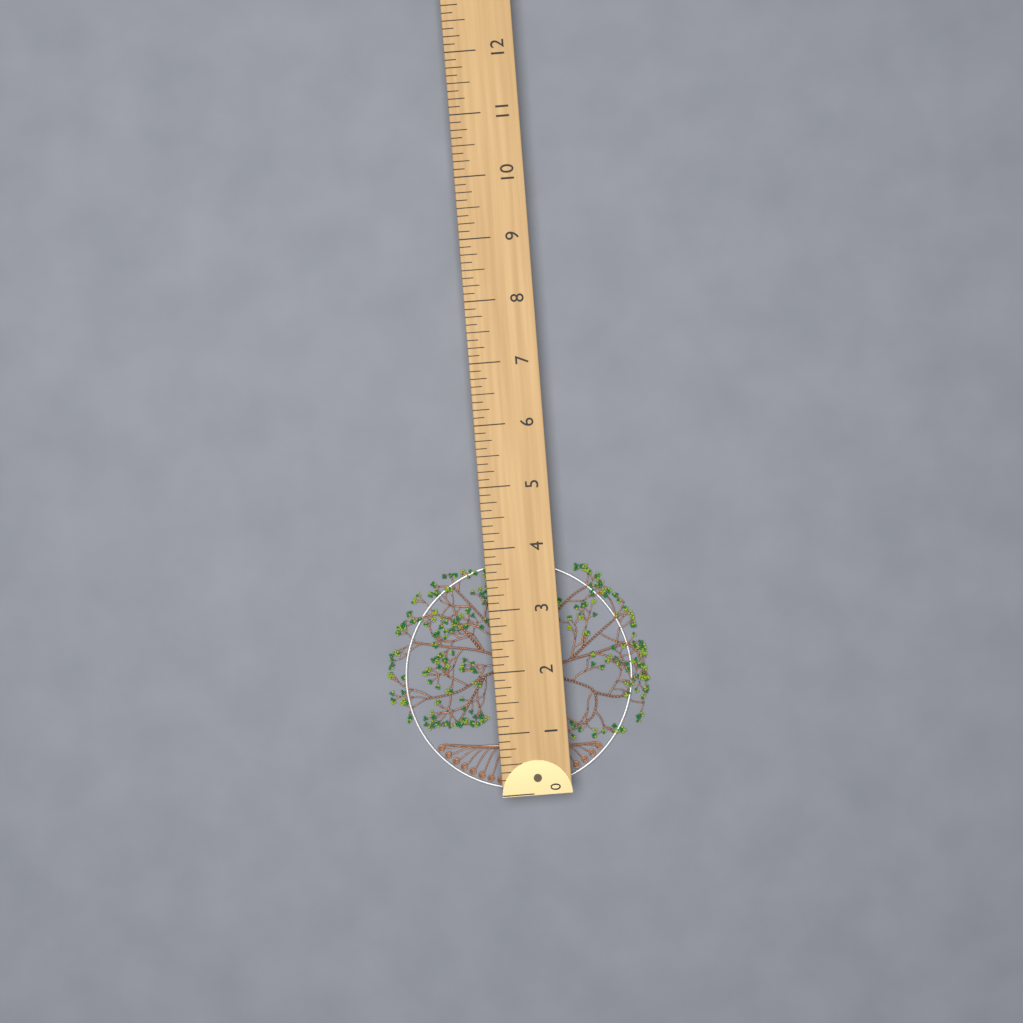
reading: 3.750 (no unit)
